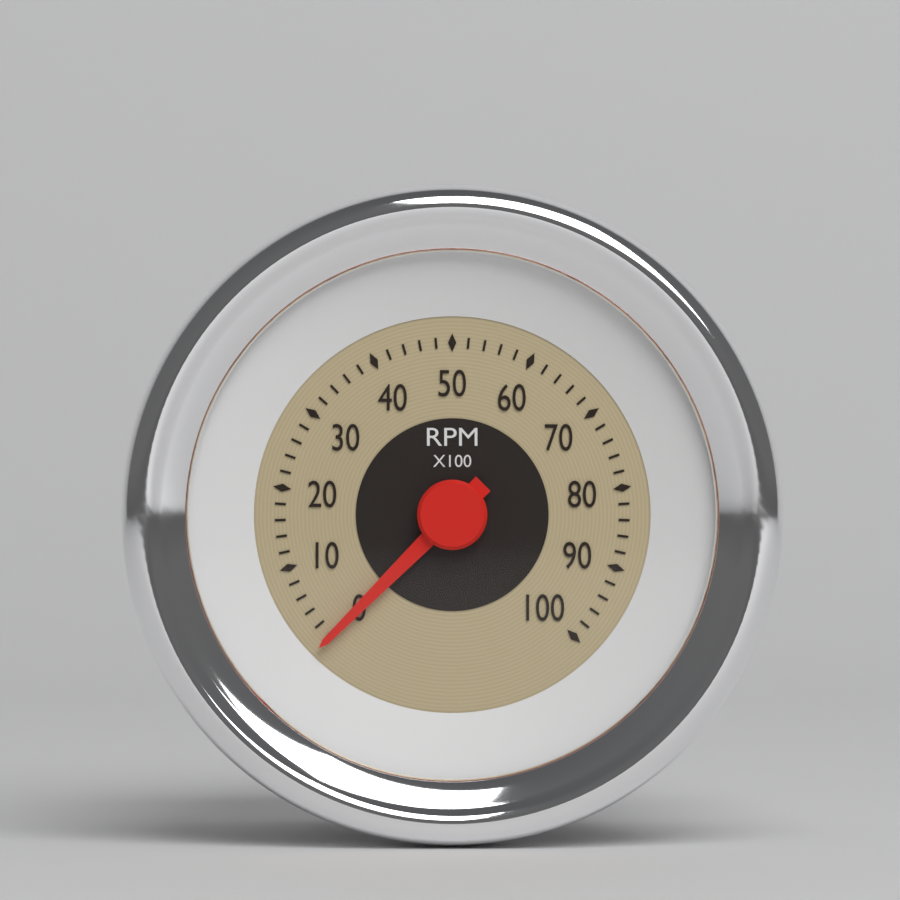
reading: 0 RPM
